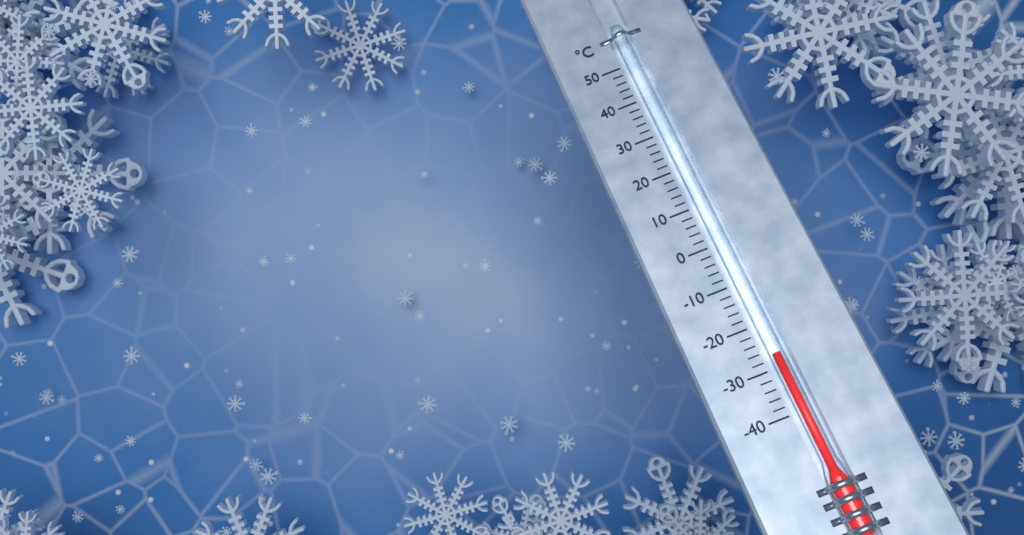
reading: -27 °C
